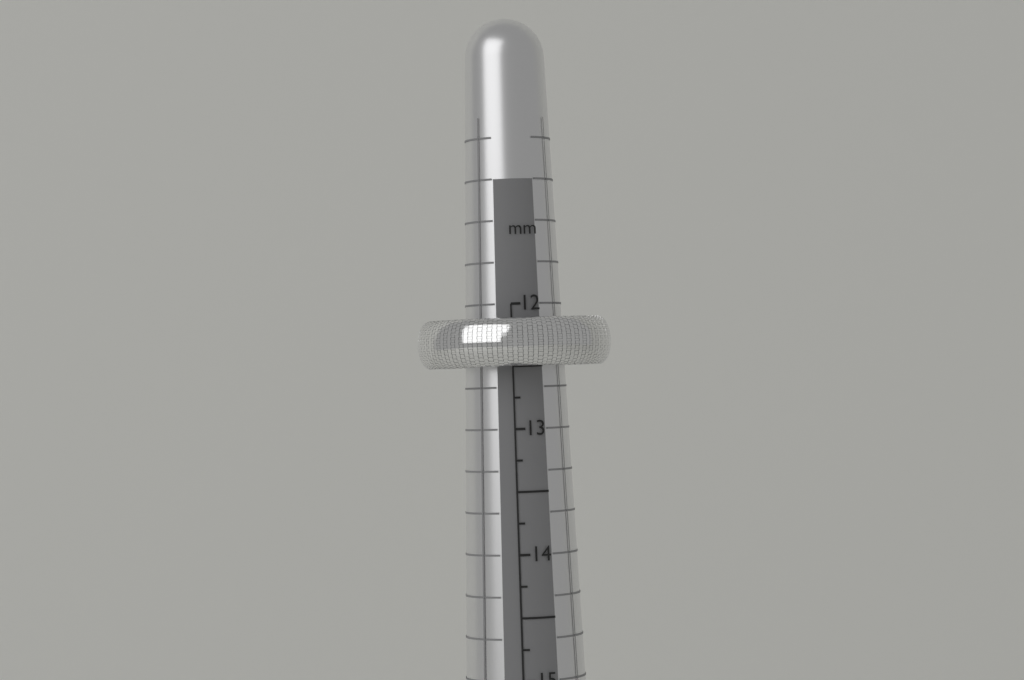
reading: 12.50 mm
